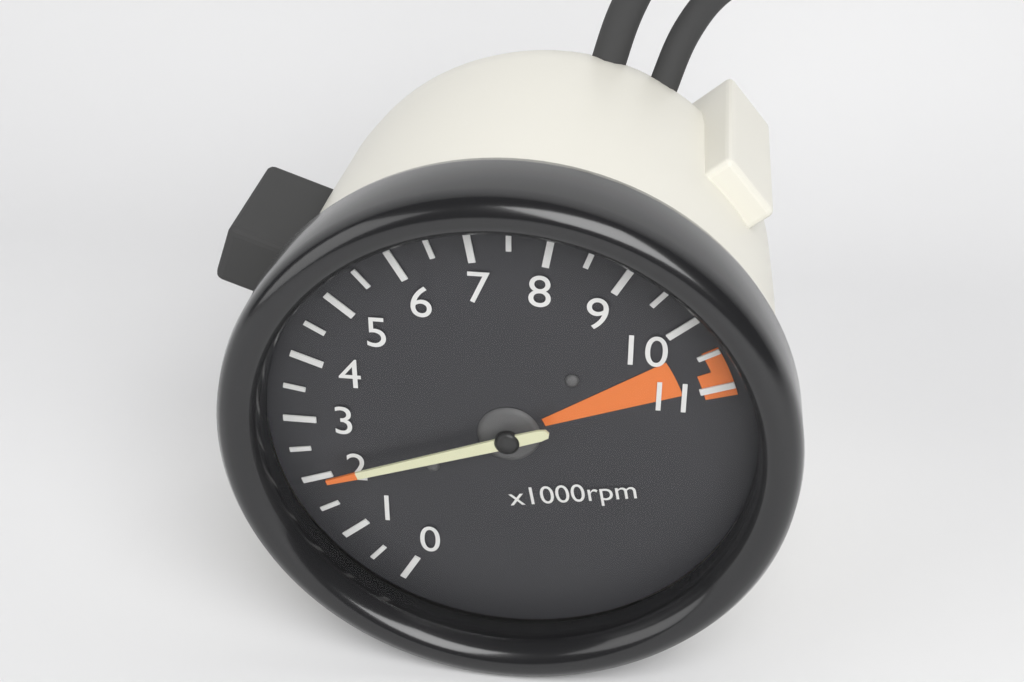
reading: 2.0 x1000rpm
